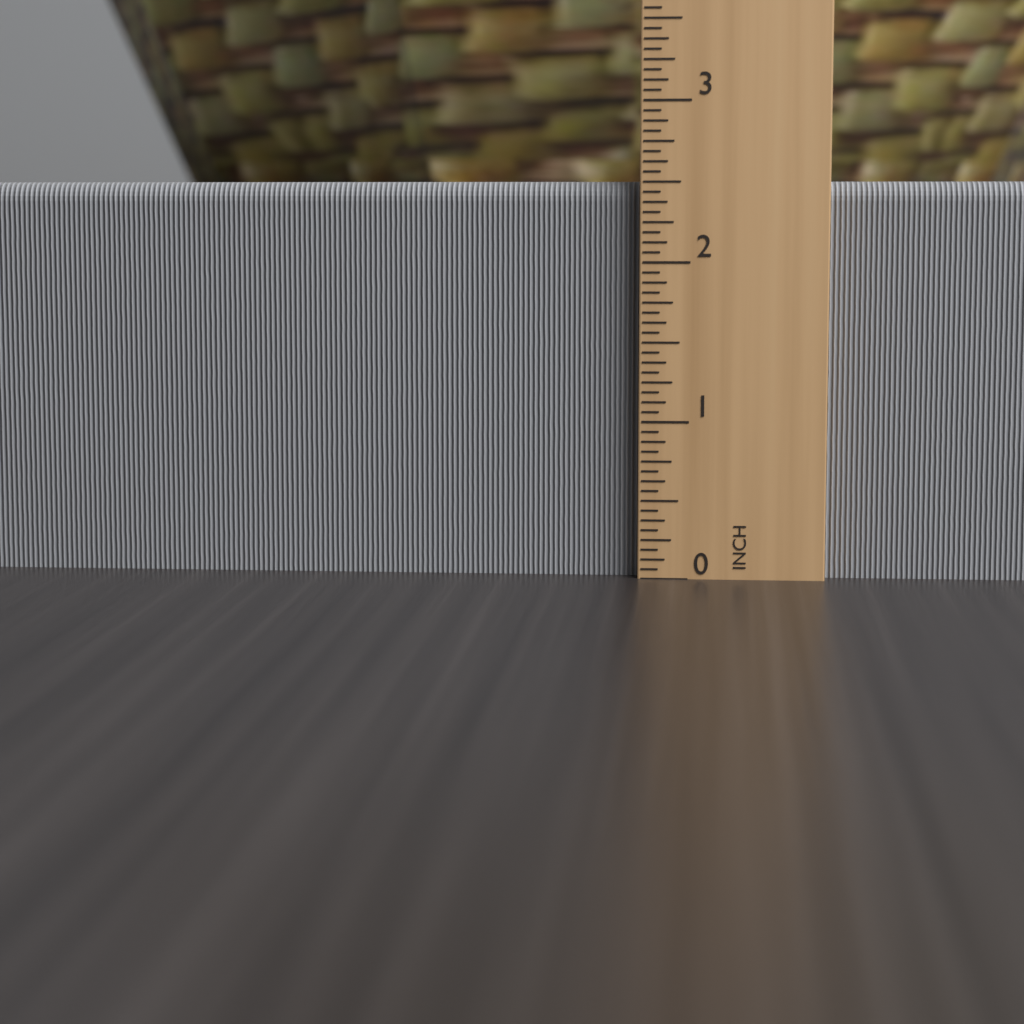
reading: 2.5000 in
